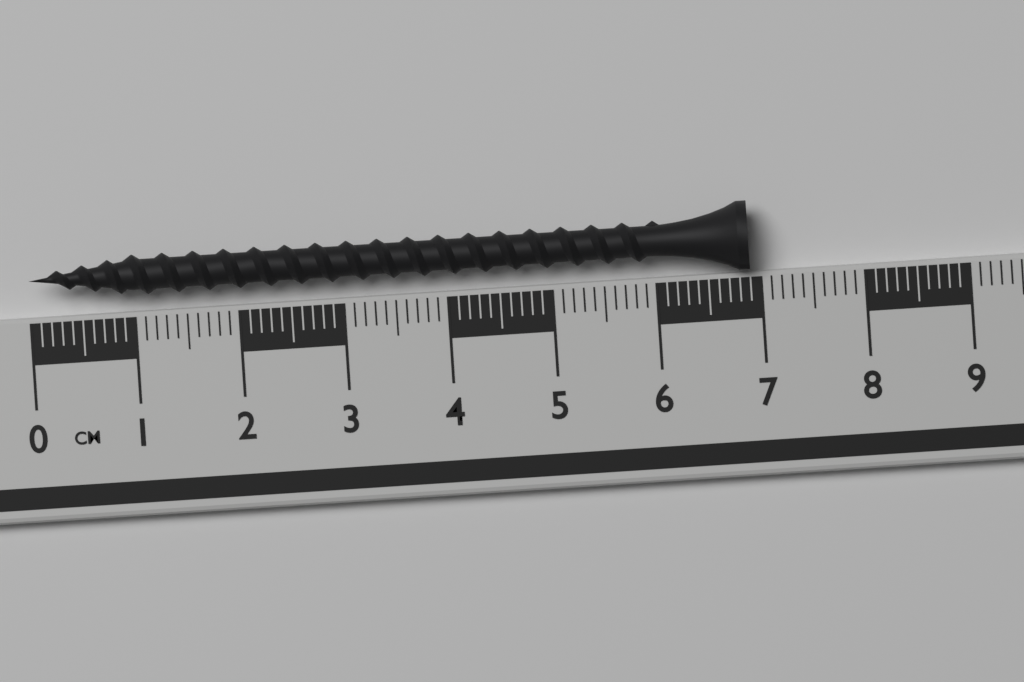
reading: 6.9 cm
